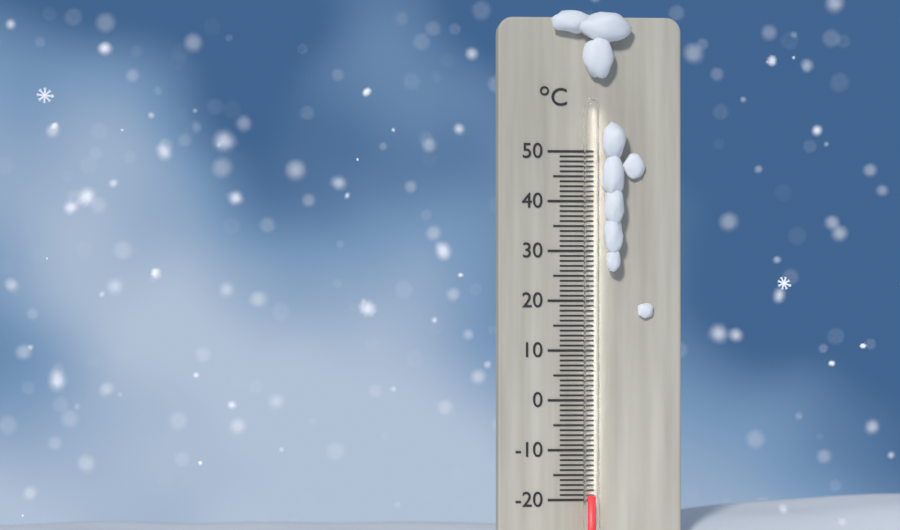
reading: -19 °C
